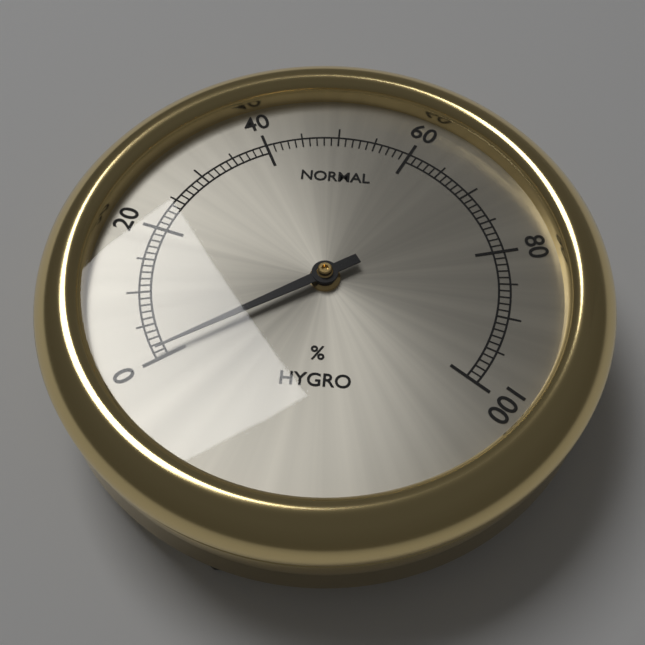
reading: 1 %
